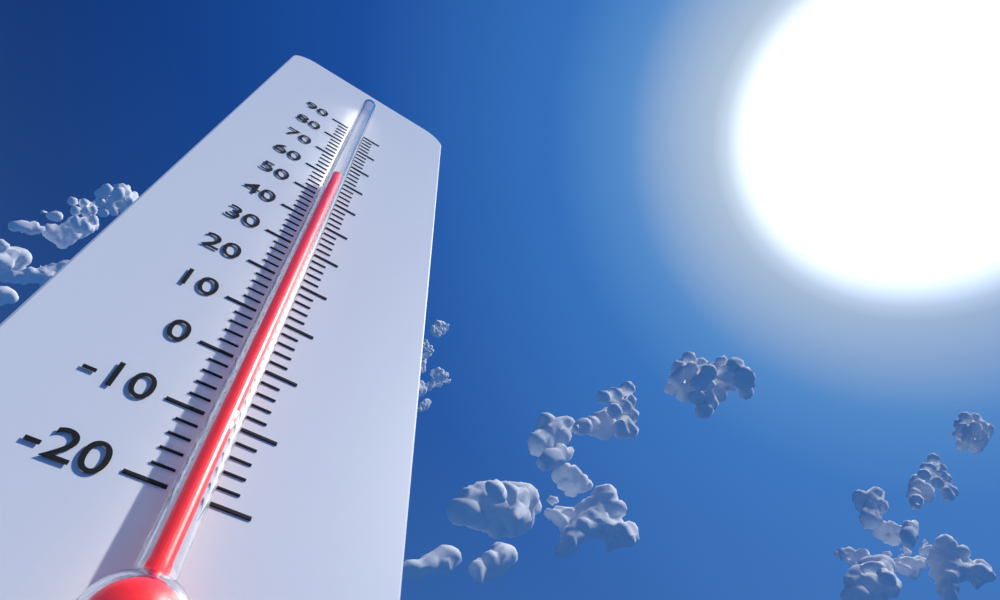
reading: 56 (no unit)
